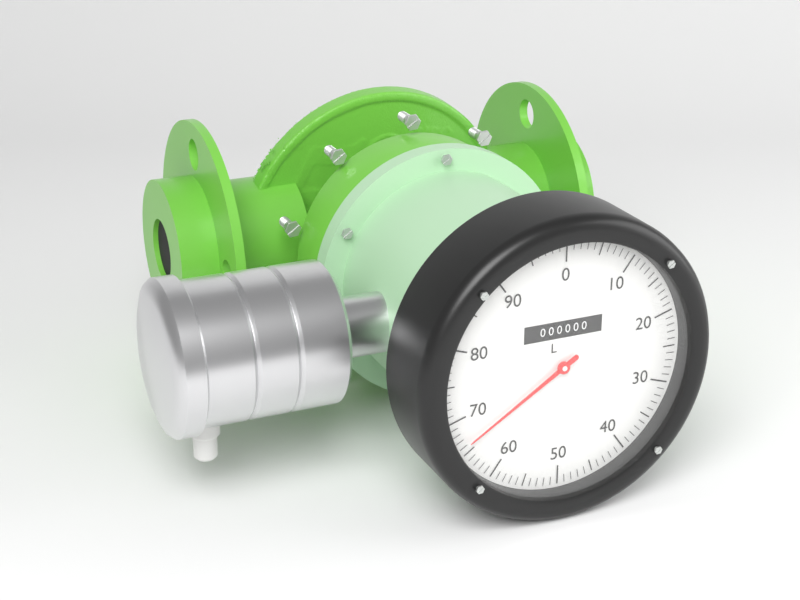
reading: 66 L
